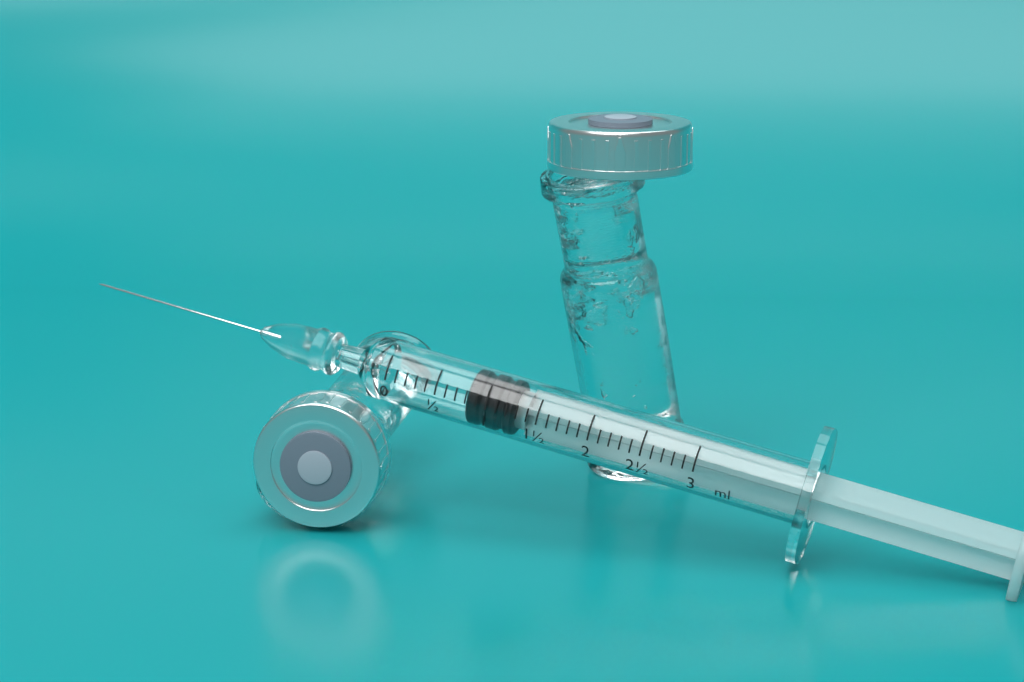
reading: 0.8 ml
